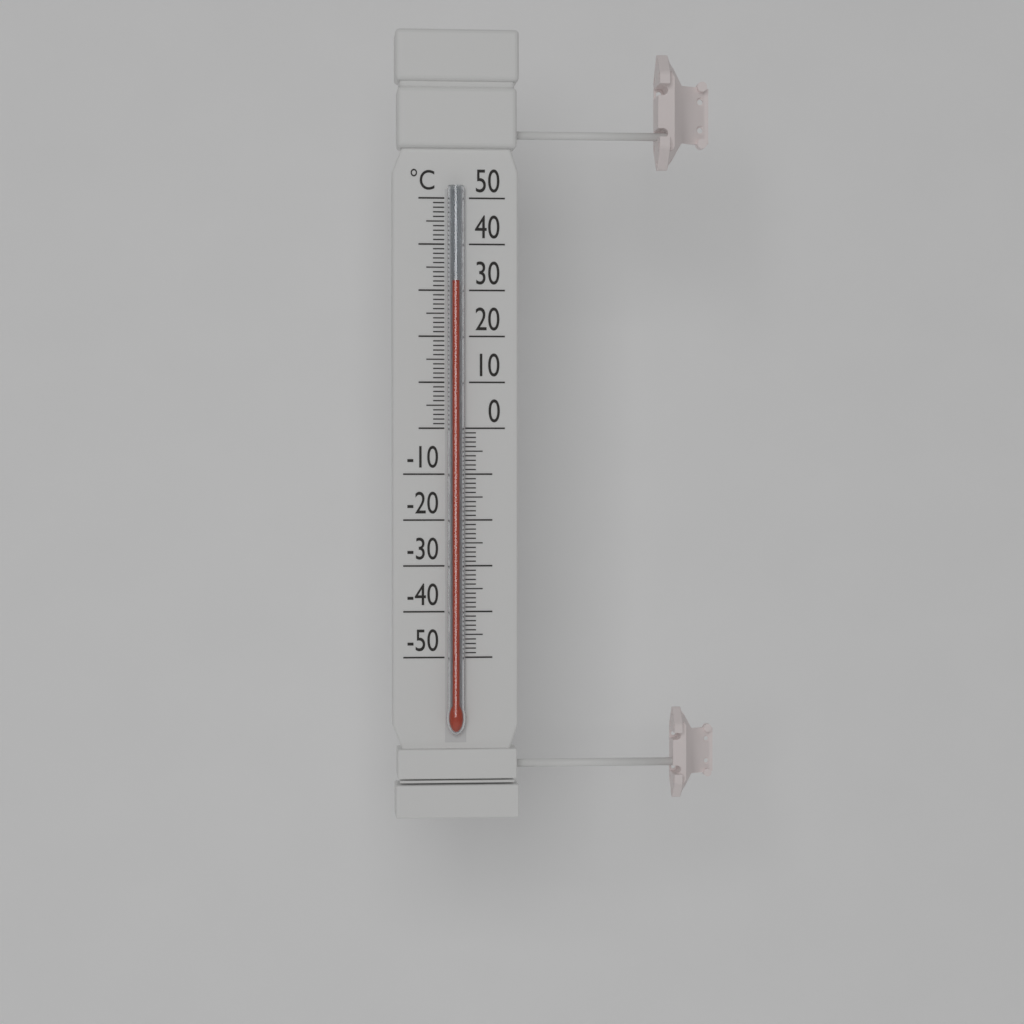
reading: 32 °C
